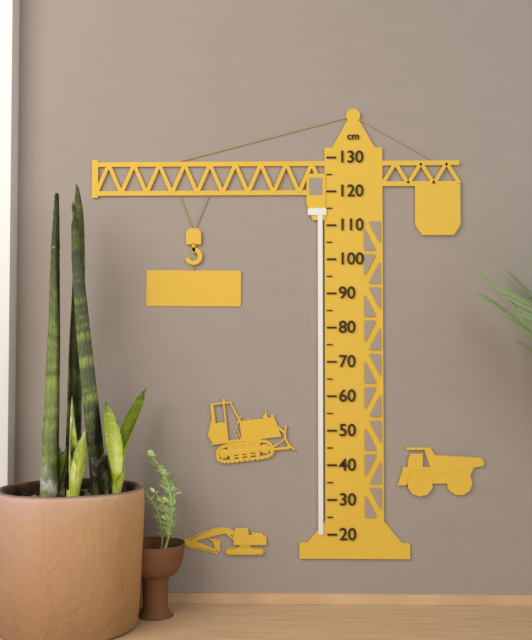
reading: 115 cm
